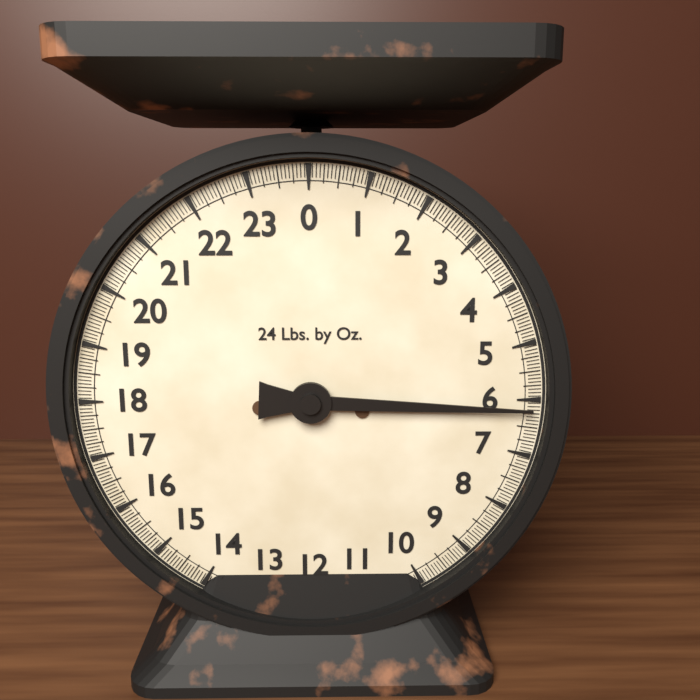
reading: 6.1875 lb
